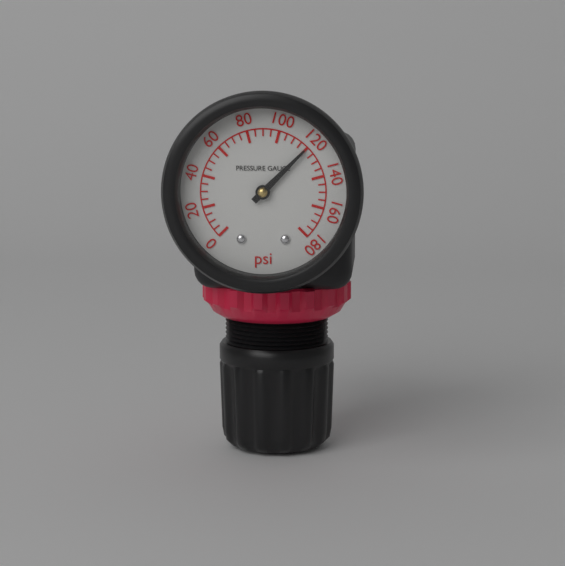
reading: 120 psi
